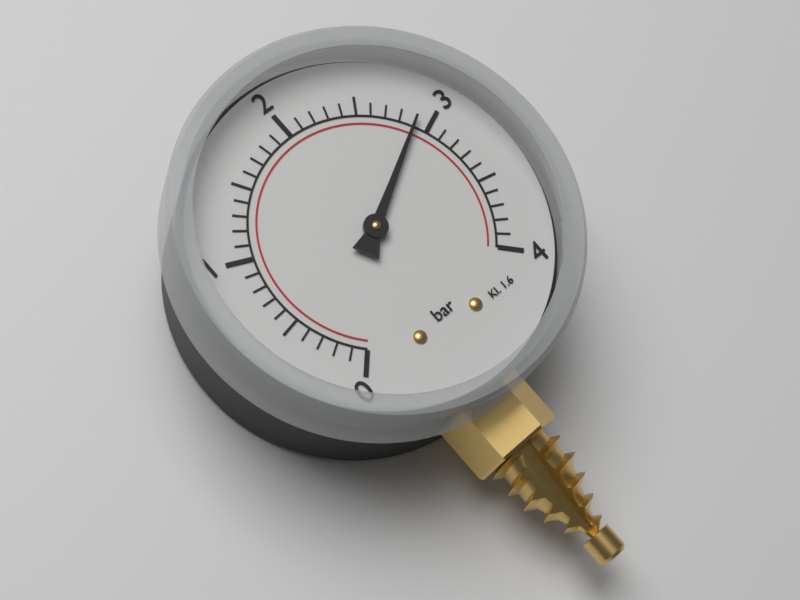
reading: 2.9 bar
